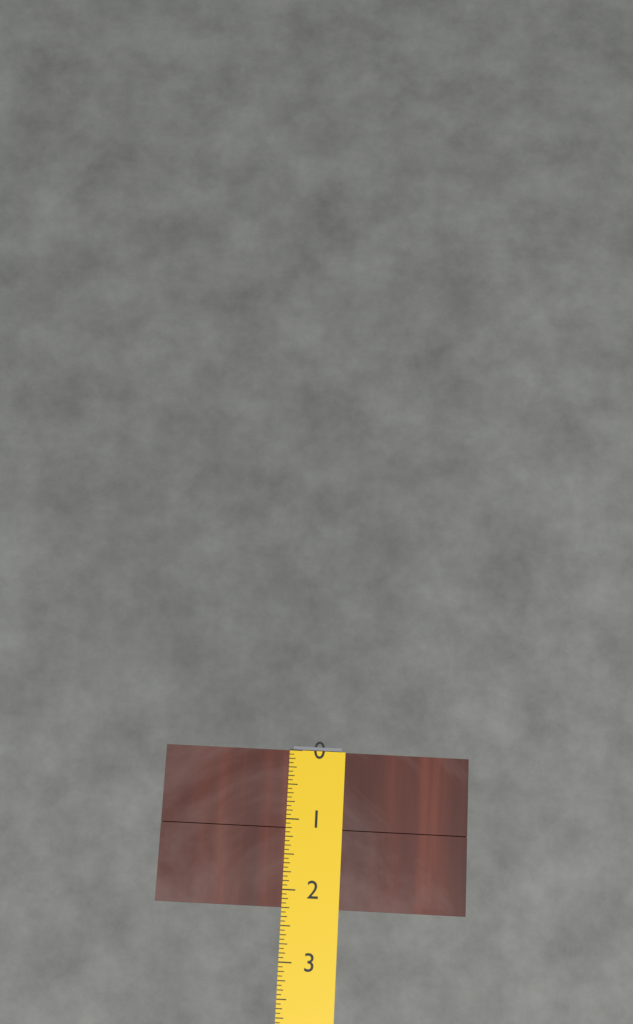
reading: 2.2500 (no unit)
